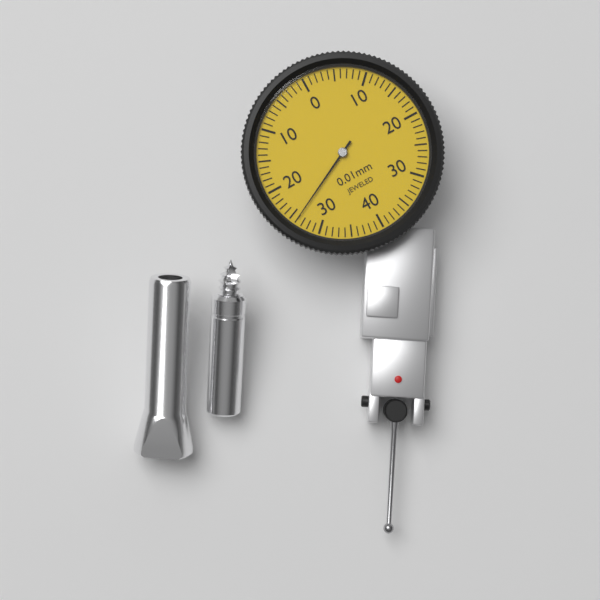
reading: 0.26 mm
